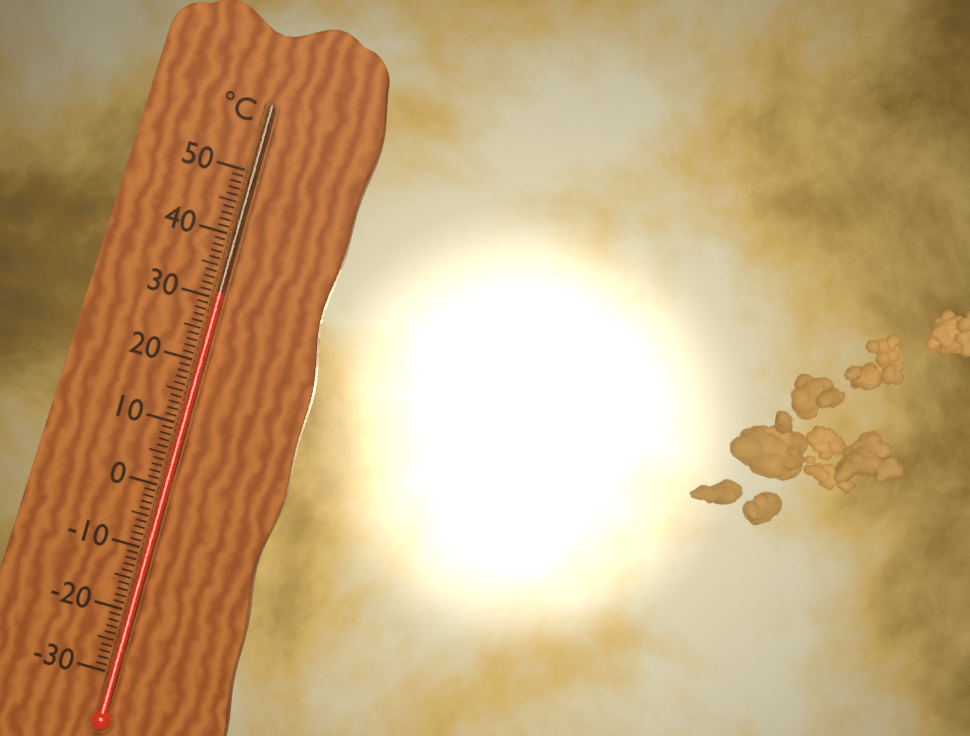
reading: 31 °C
